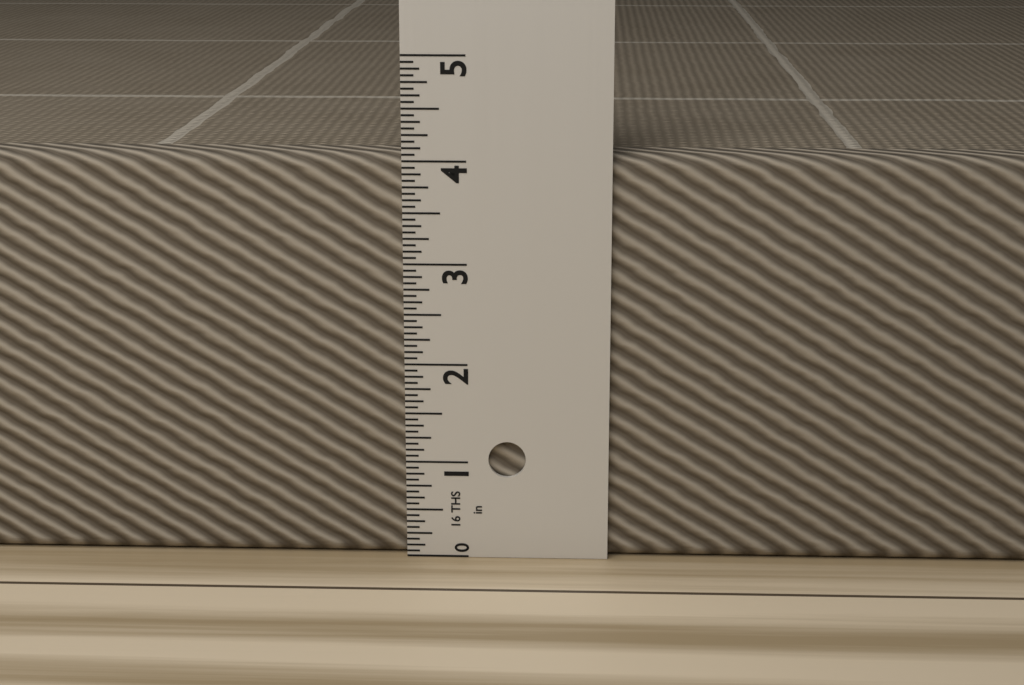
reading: 4.0625 in
